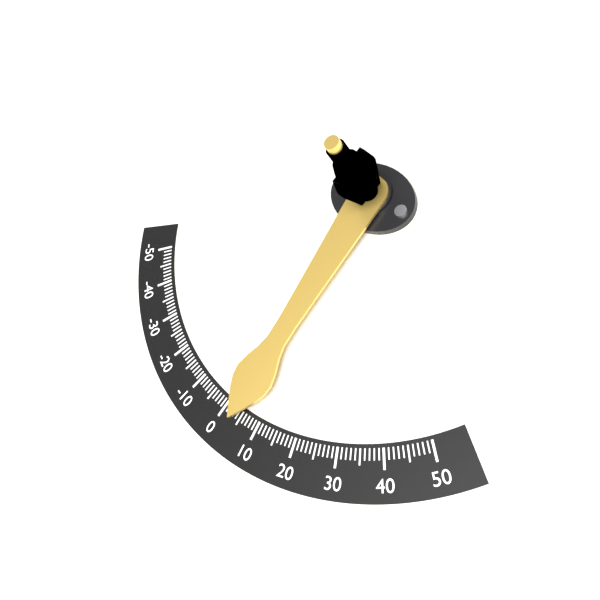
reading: 4 (no unit)
